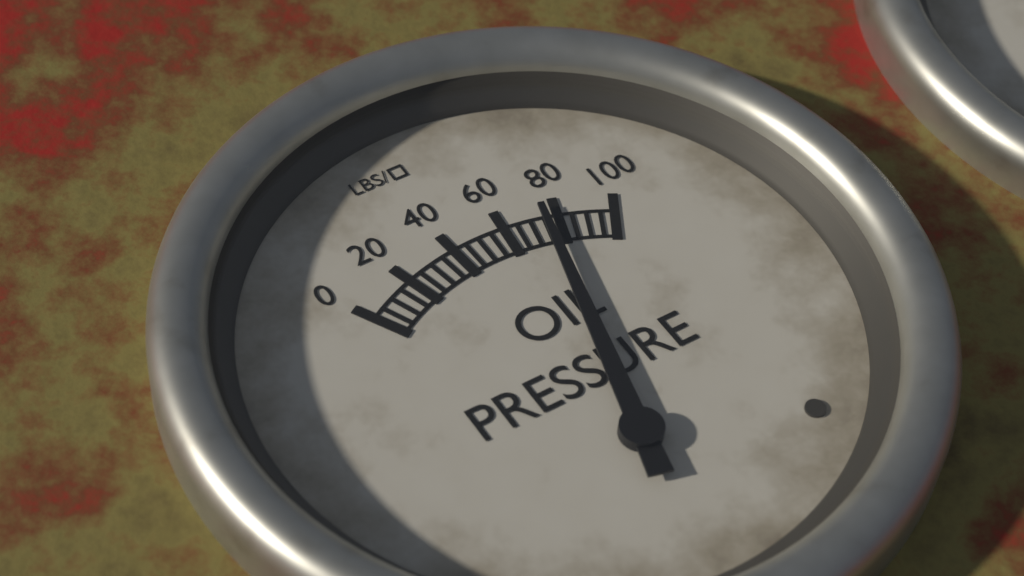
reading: 75 psi
